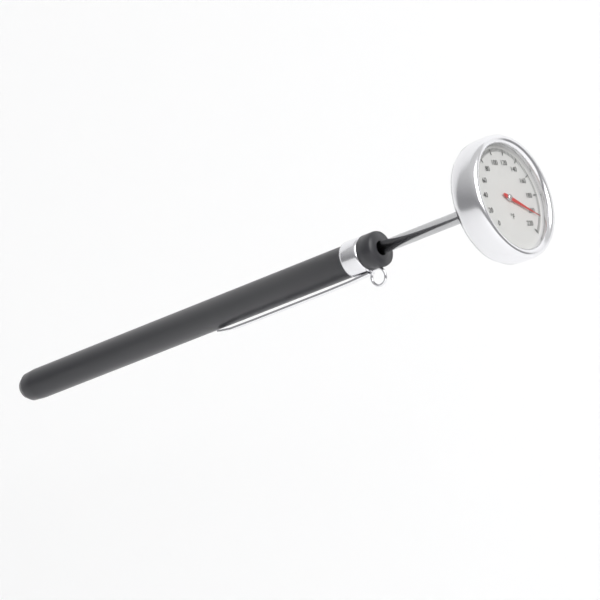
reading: 202 °F
